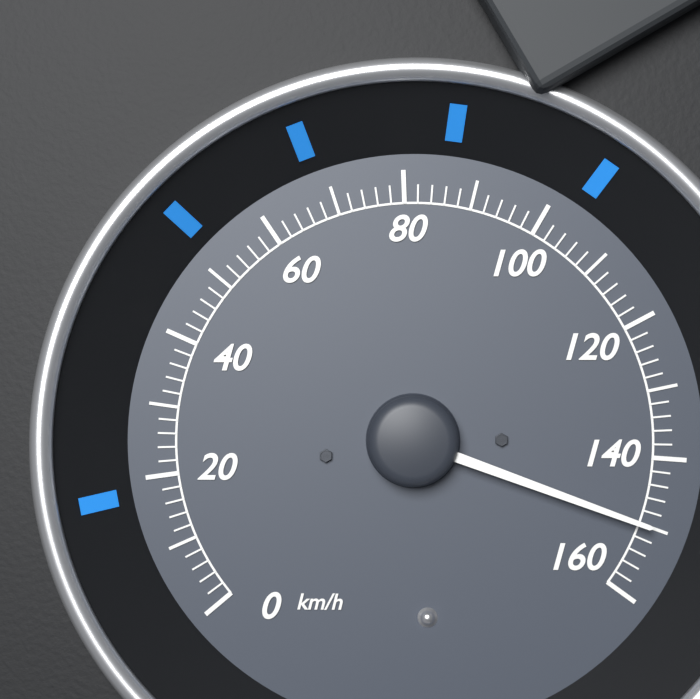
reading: 150 km/h
